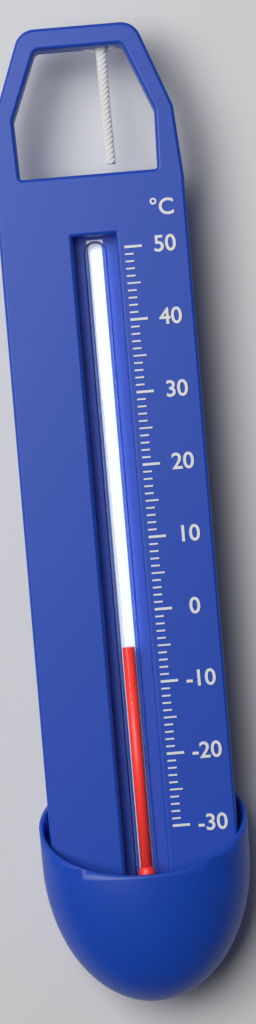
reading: -5 °C
